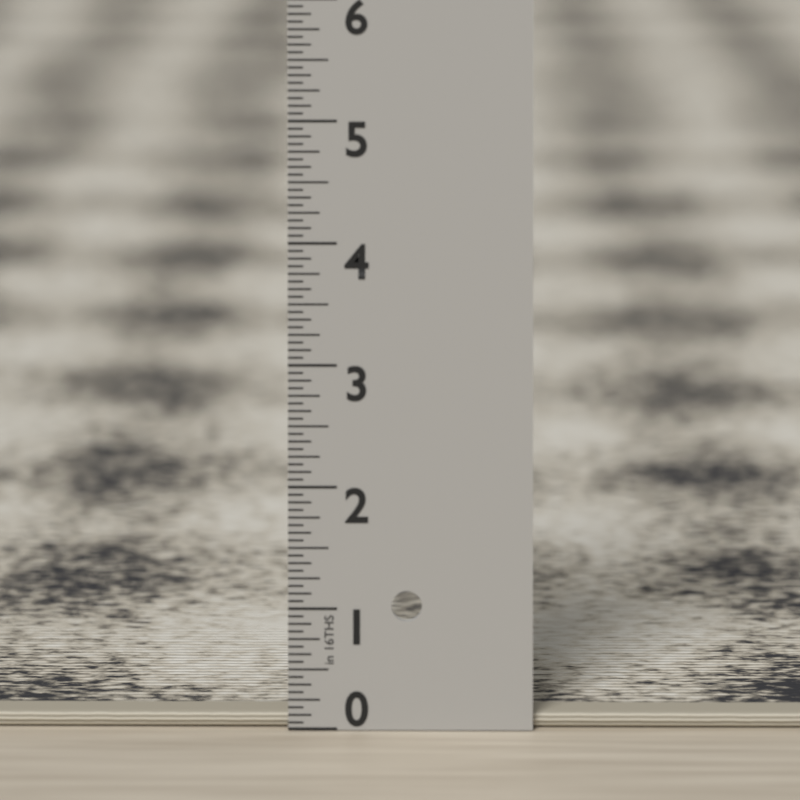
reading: 0.1250 in
